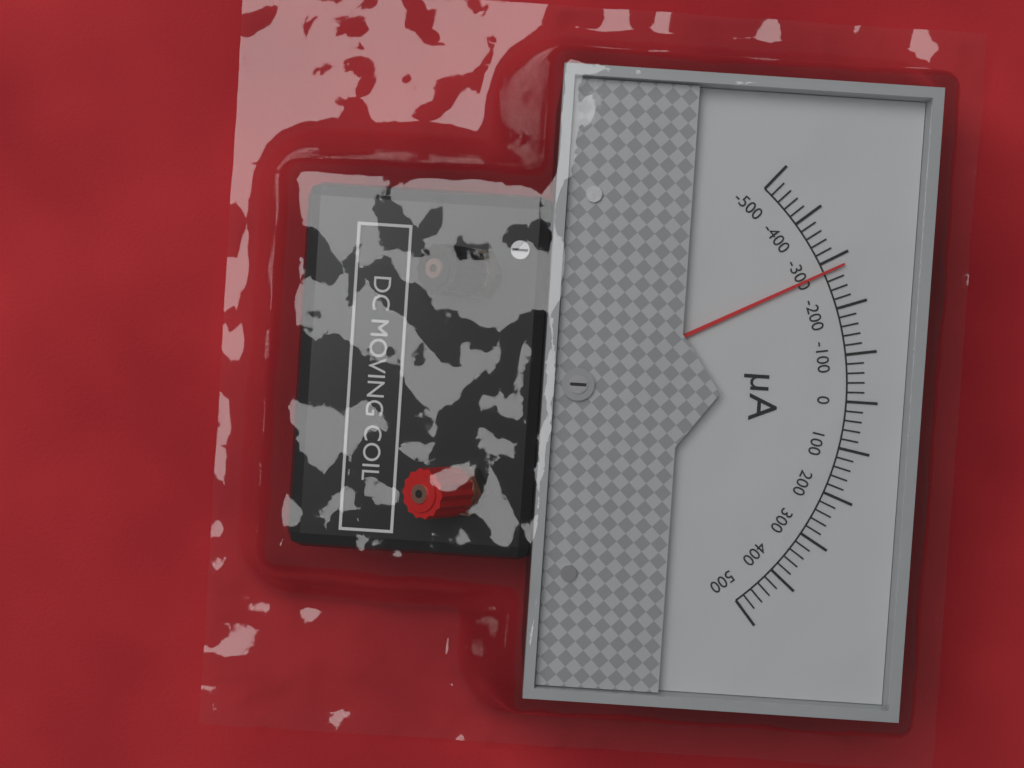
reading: -280 µA
